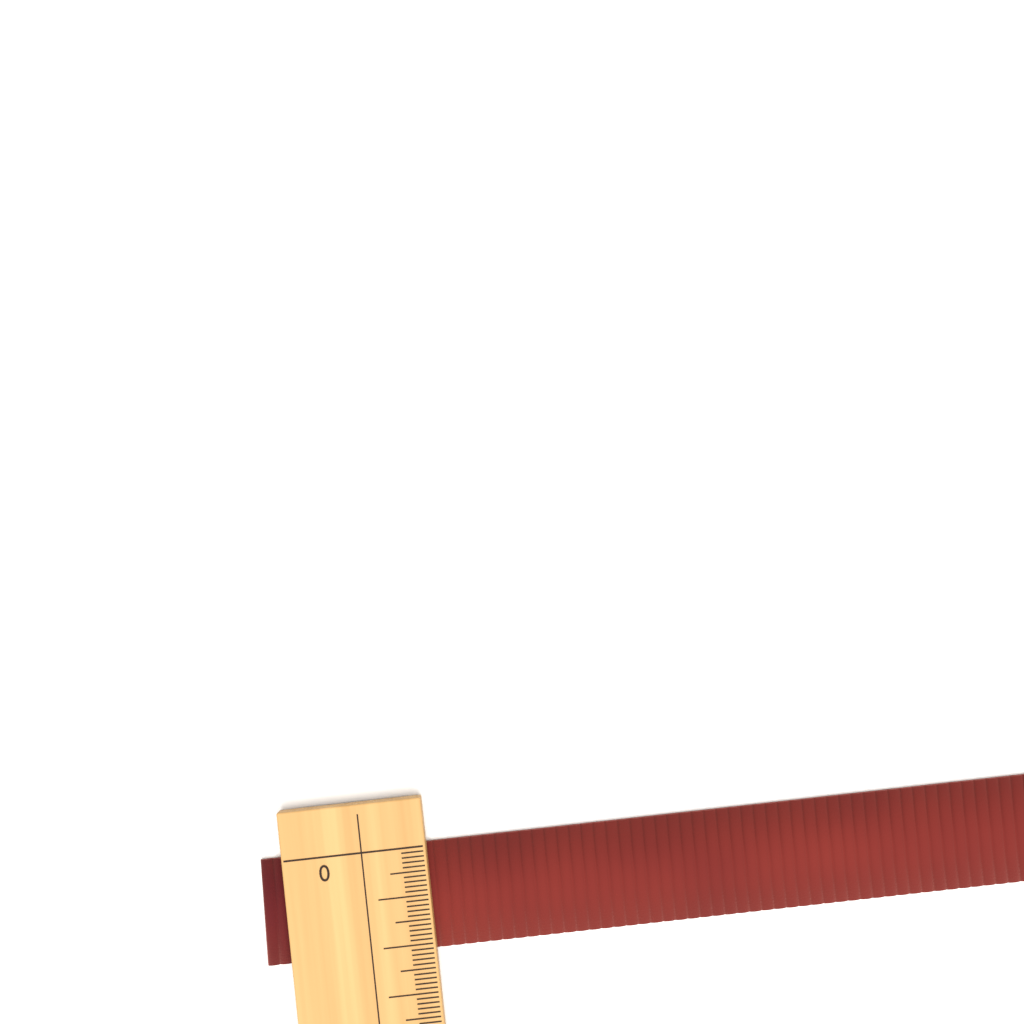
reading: 2.2 (no unit)
